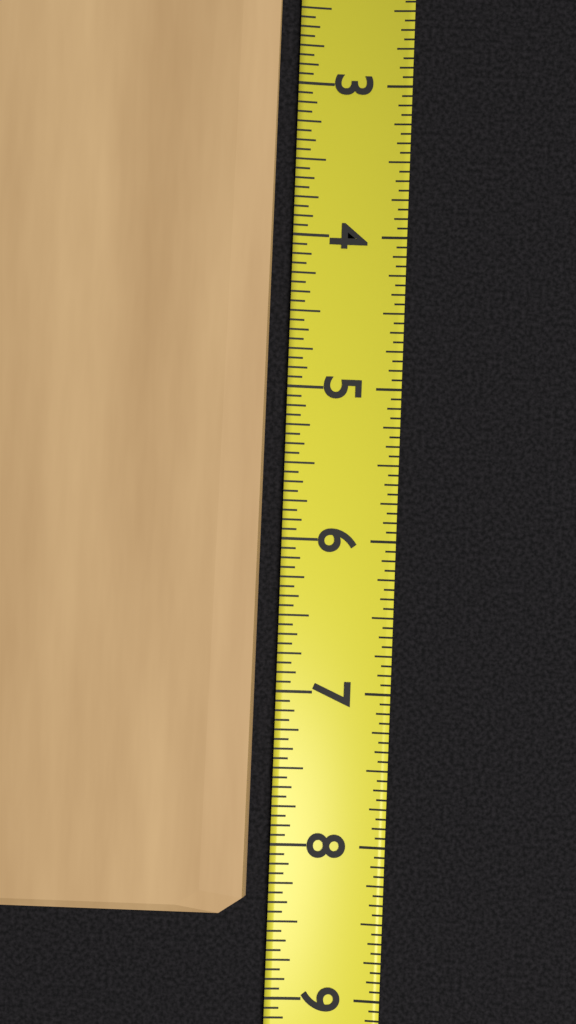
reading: 8.4375 (no unit)
